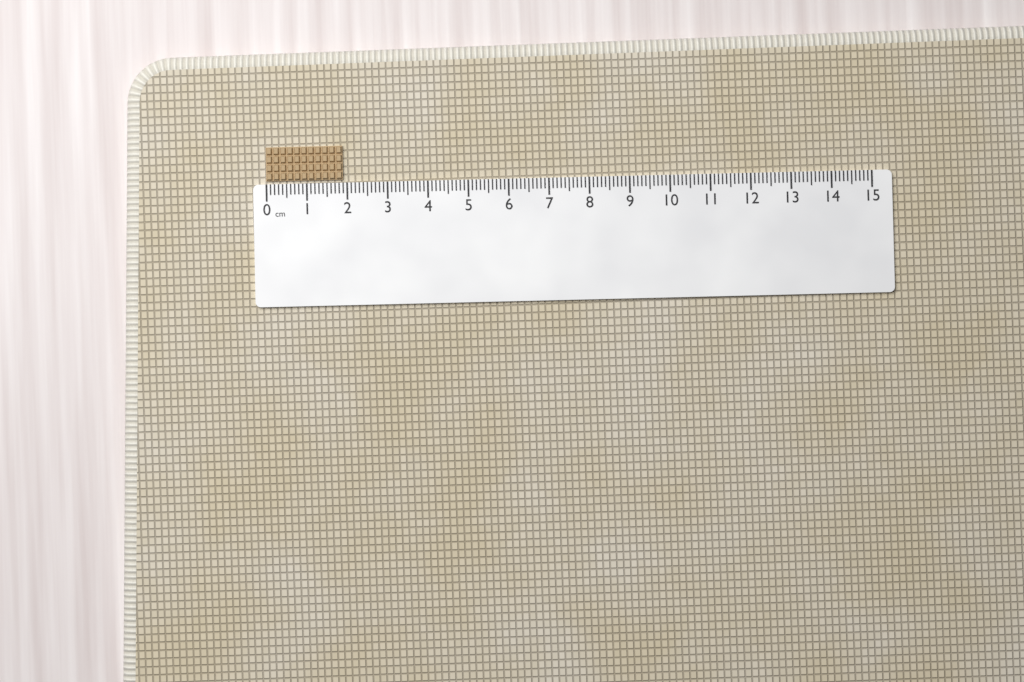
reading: 1.9 cm
